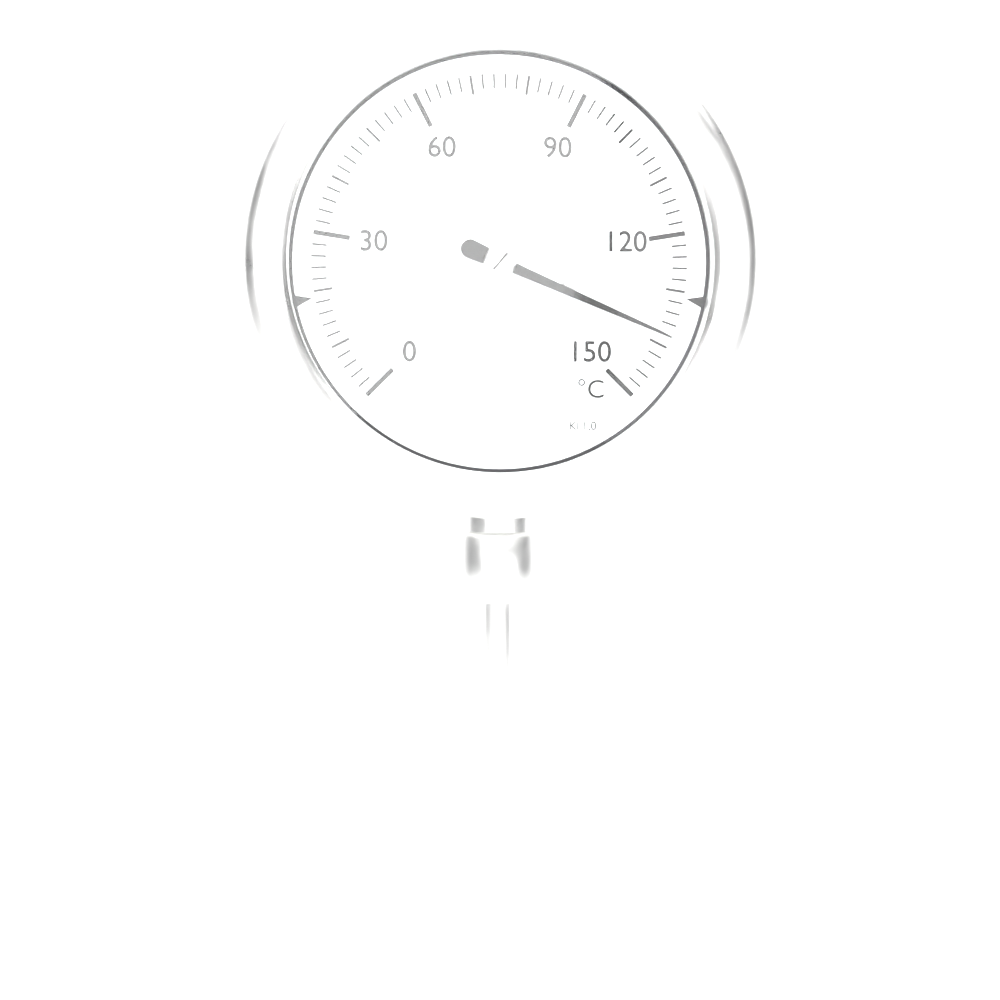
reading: 138 °C
